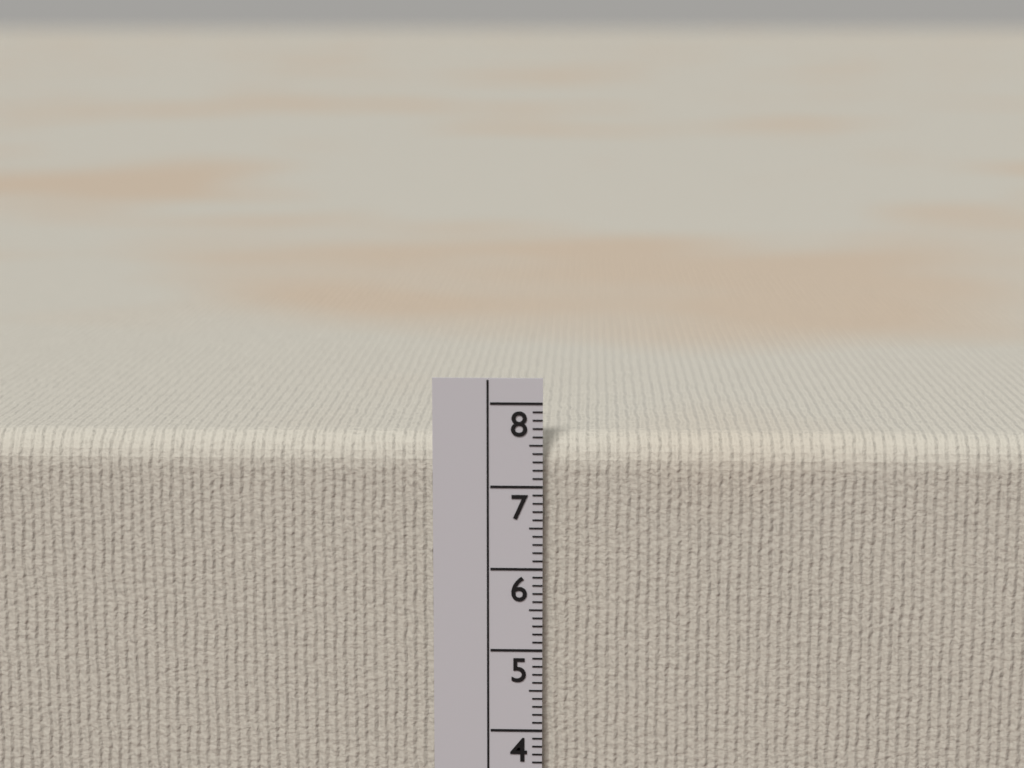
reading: 7.6 cm
